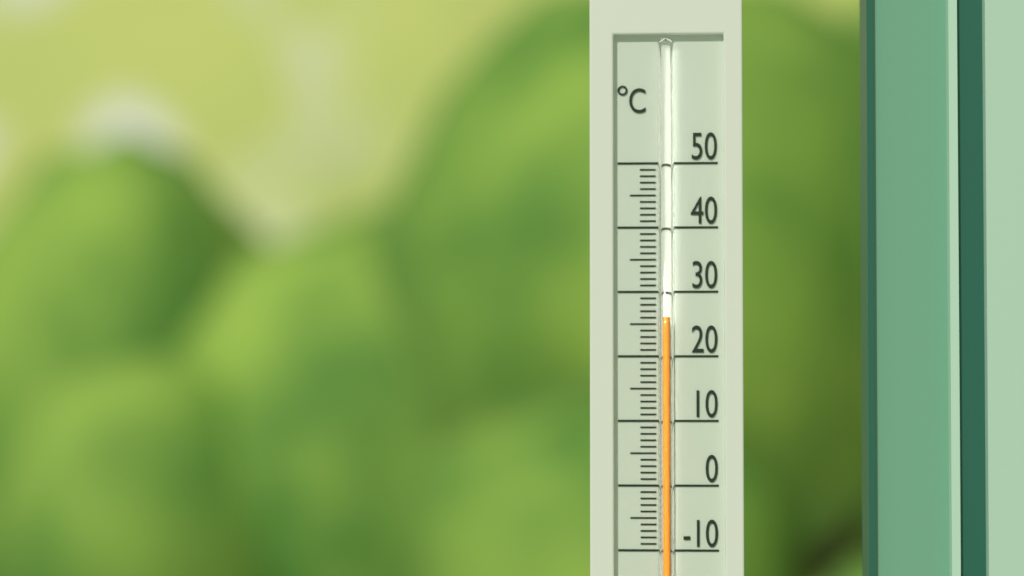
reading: 26 °C
